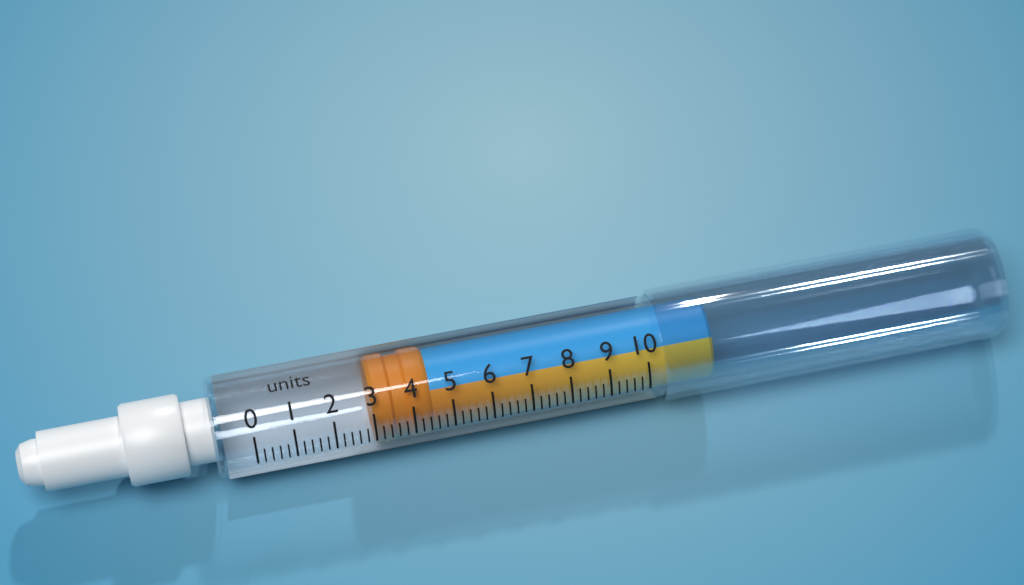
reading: 3.0 units
